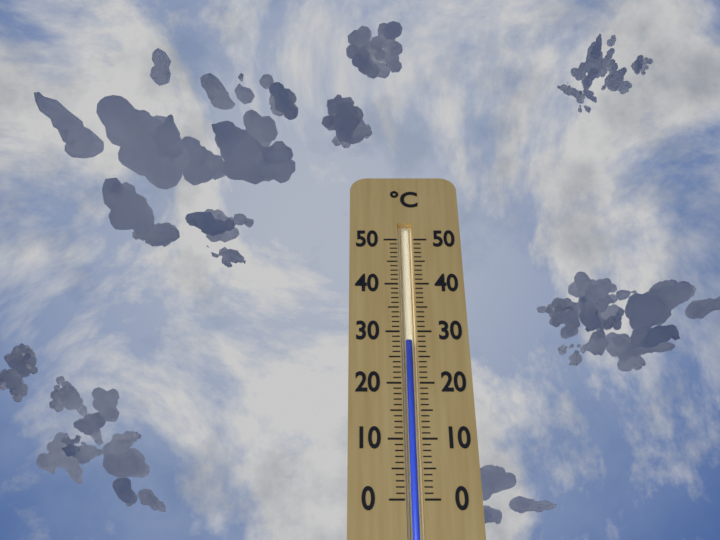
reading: 28 °C
